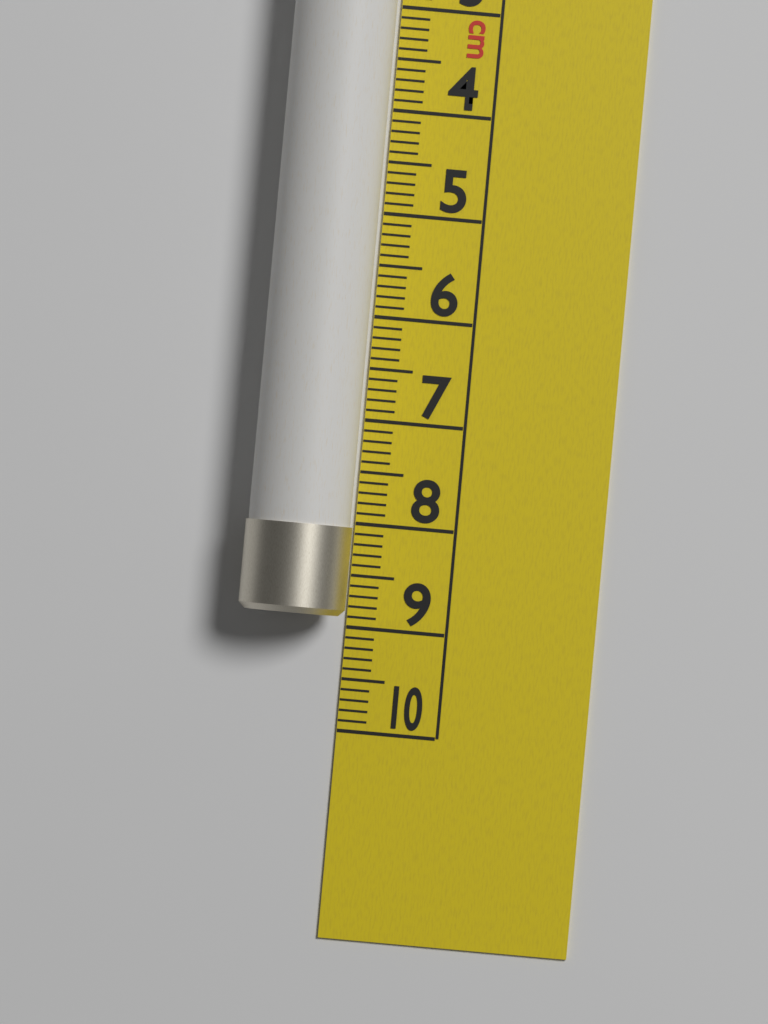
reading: 8.9 cm
